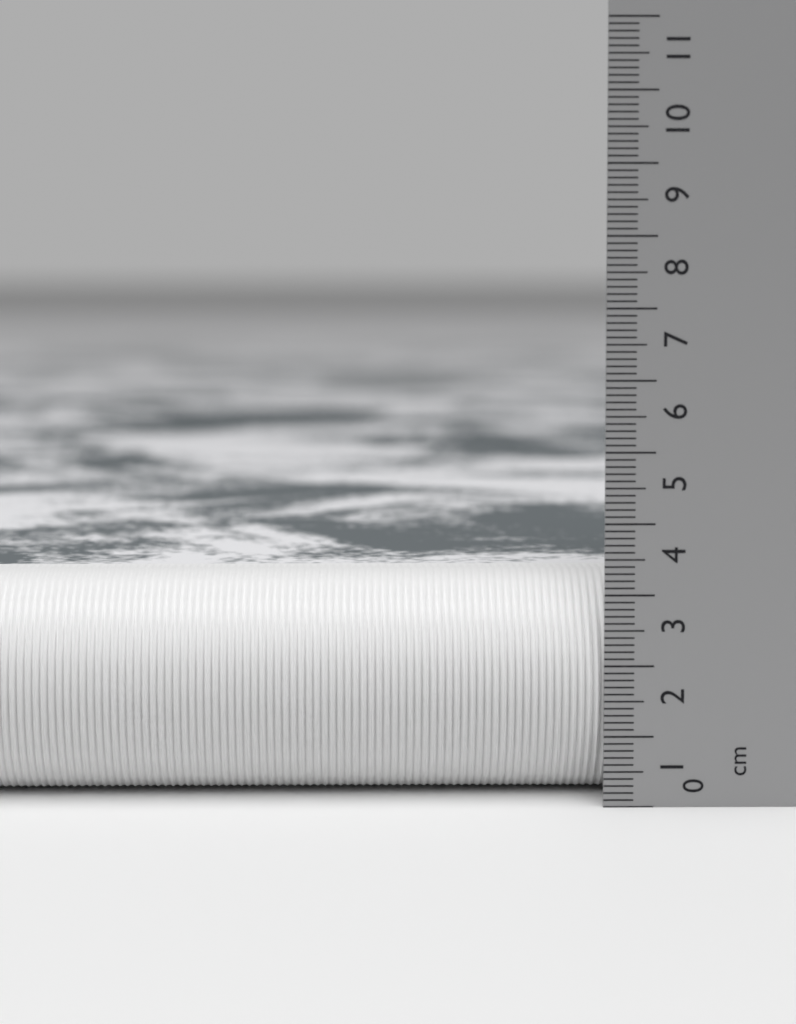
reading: 3.2 cm
